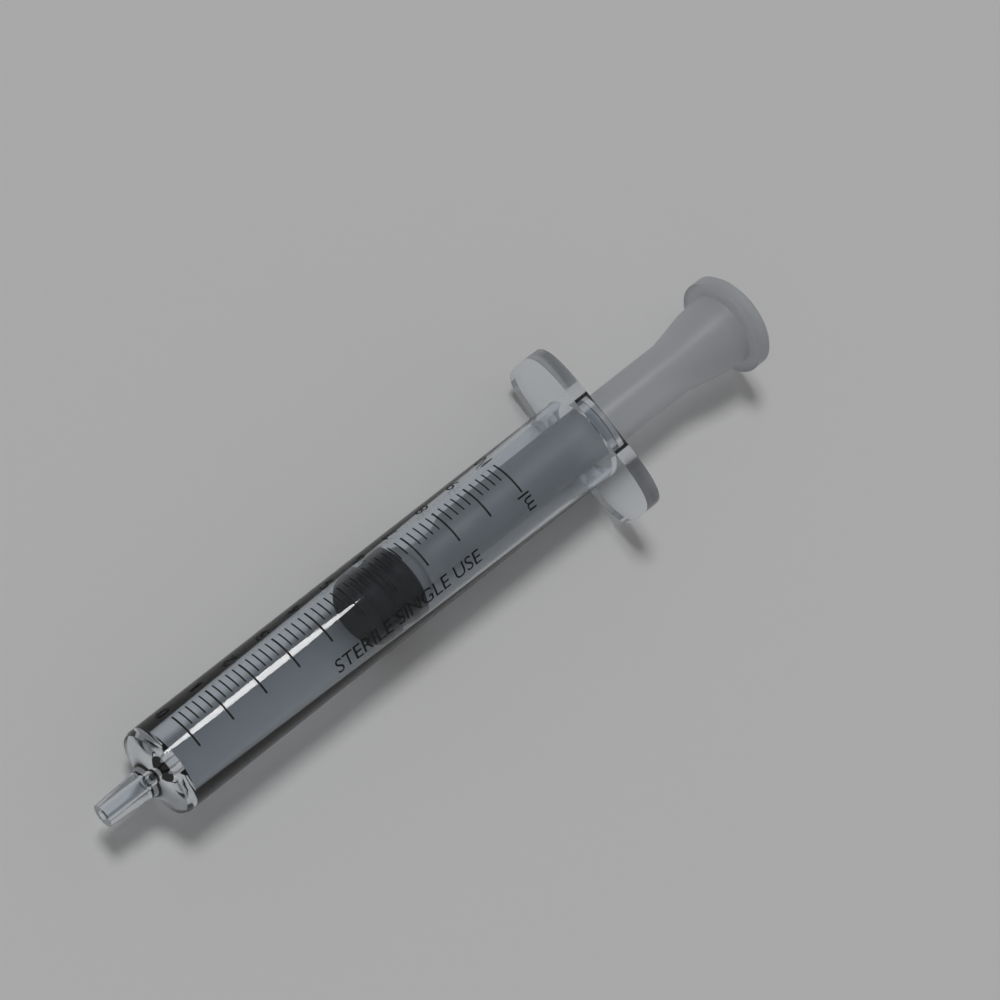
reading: 5.4 ml
